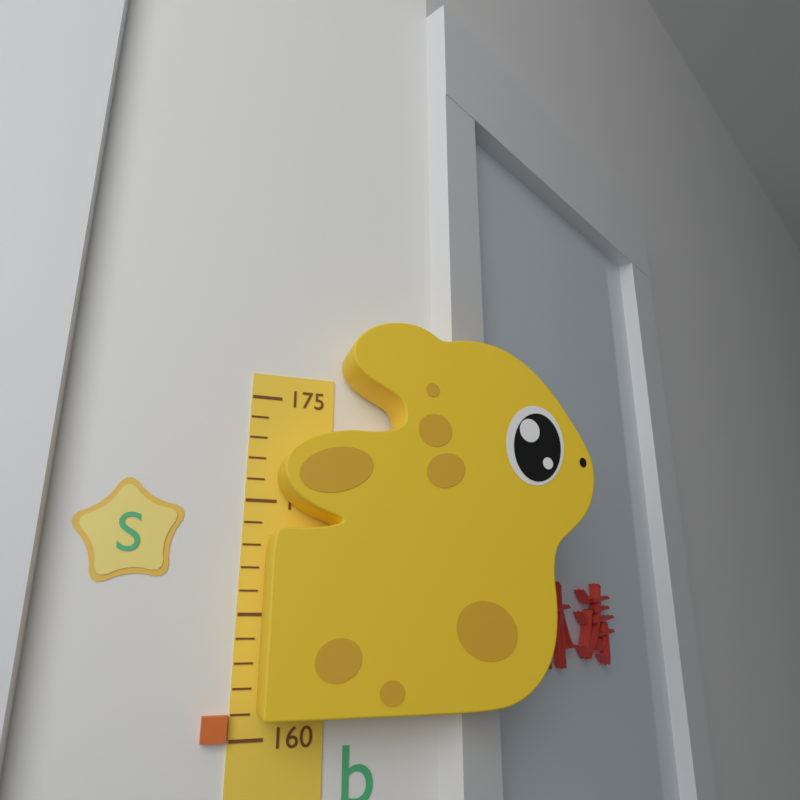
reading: 161 (no unit)
